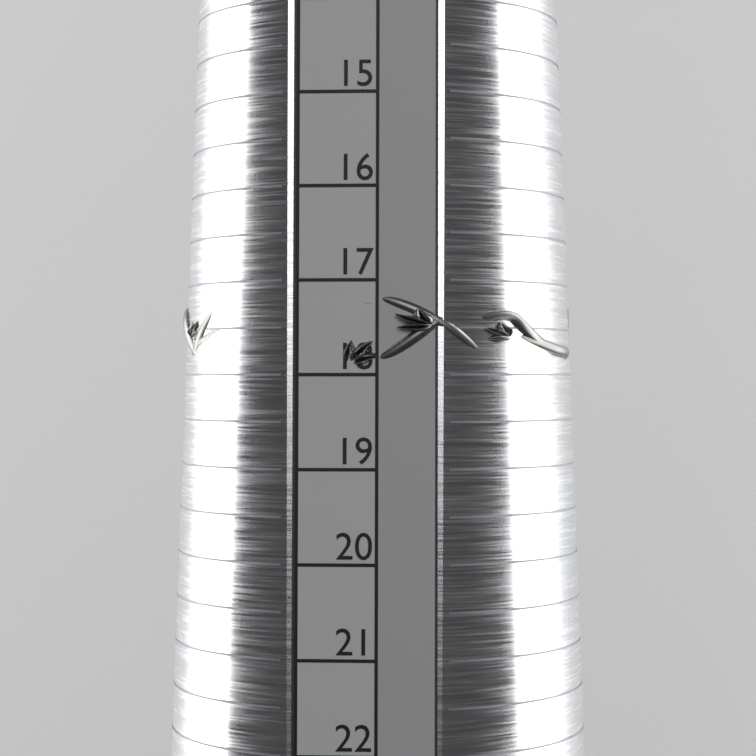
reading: 18.0 (no unit)
